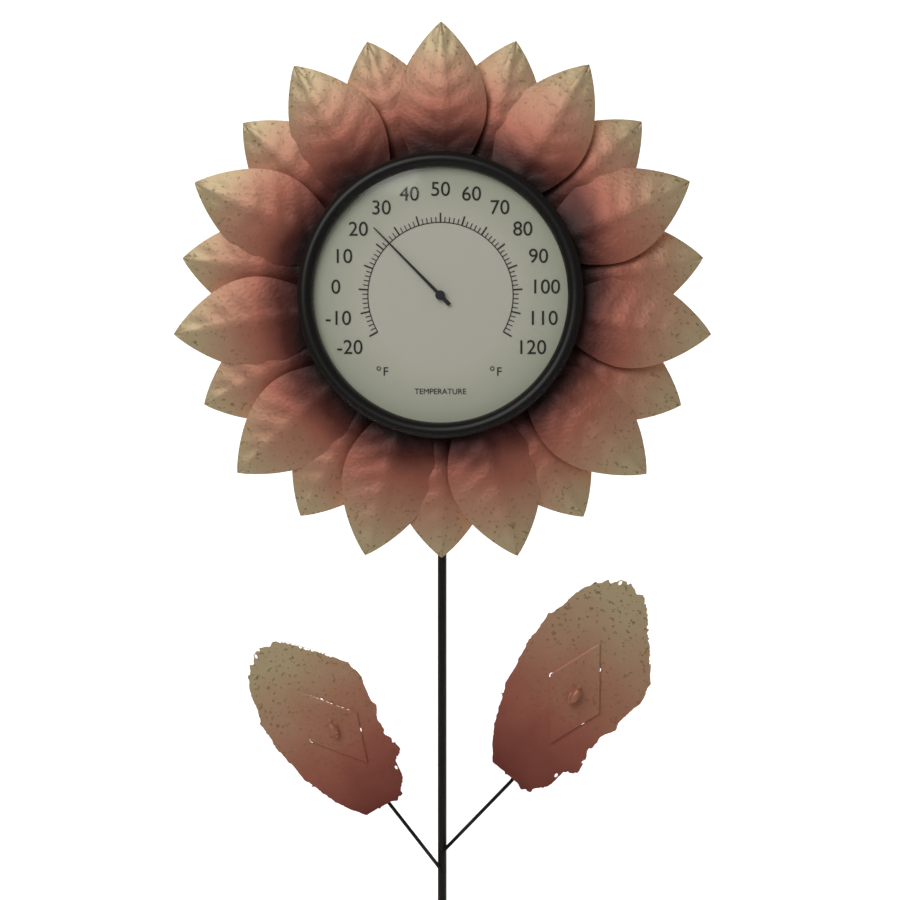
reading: 24 °F
